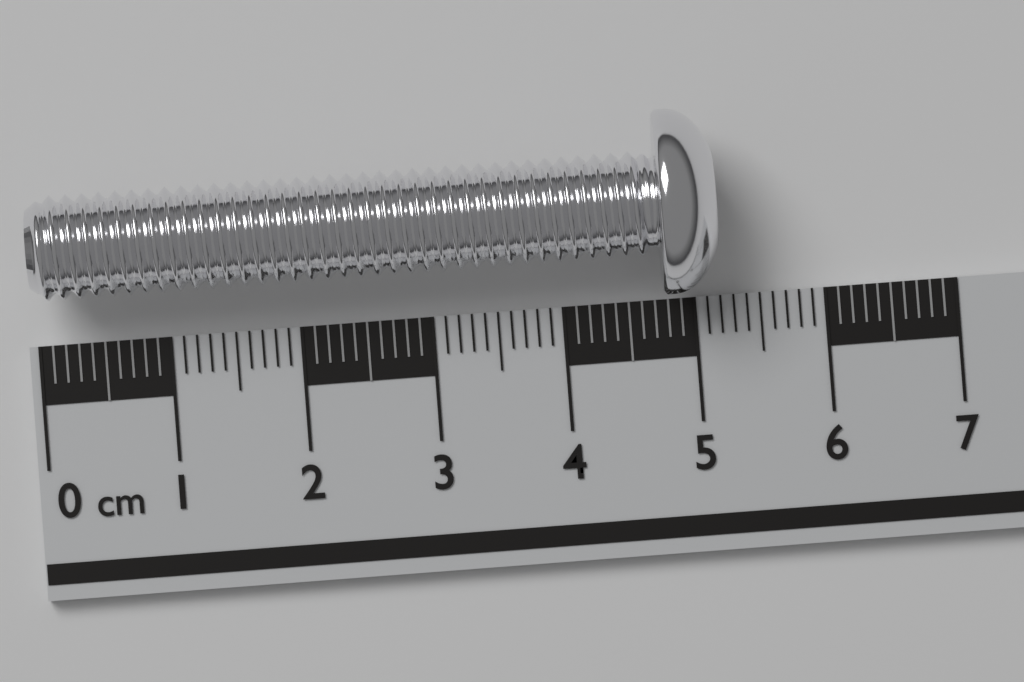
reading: 5.2 cm
